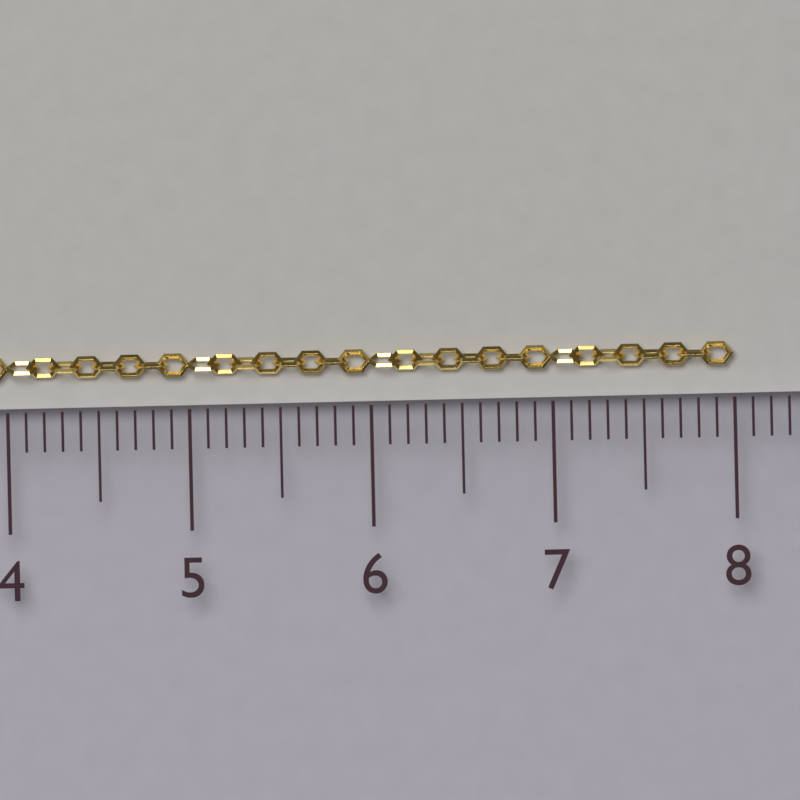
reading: 8.0 cm
